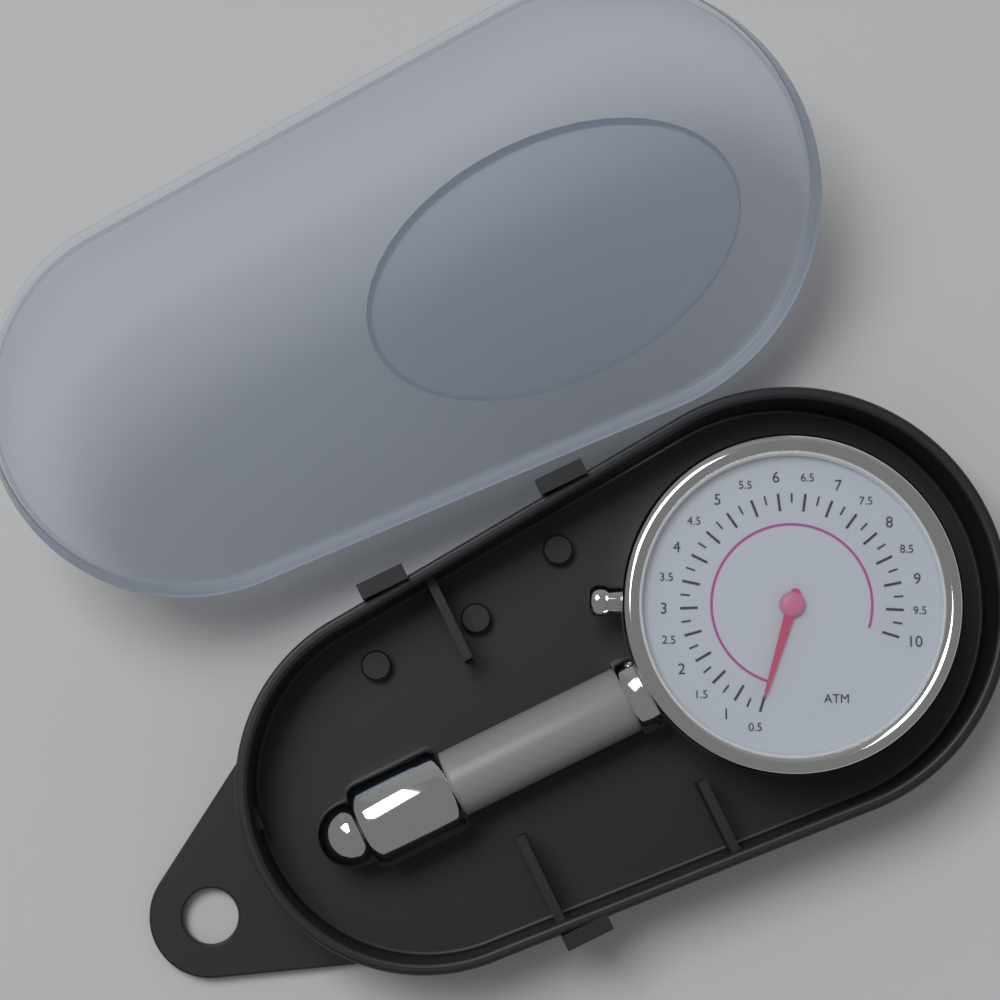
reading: 0.50 ATM
